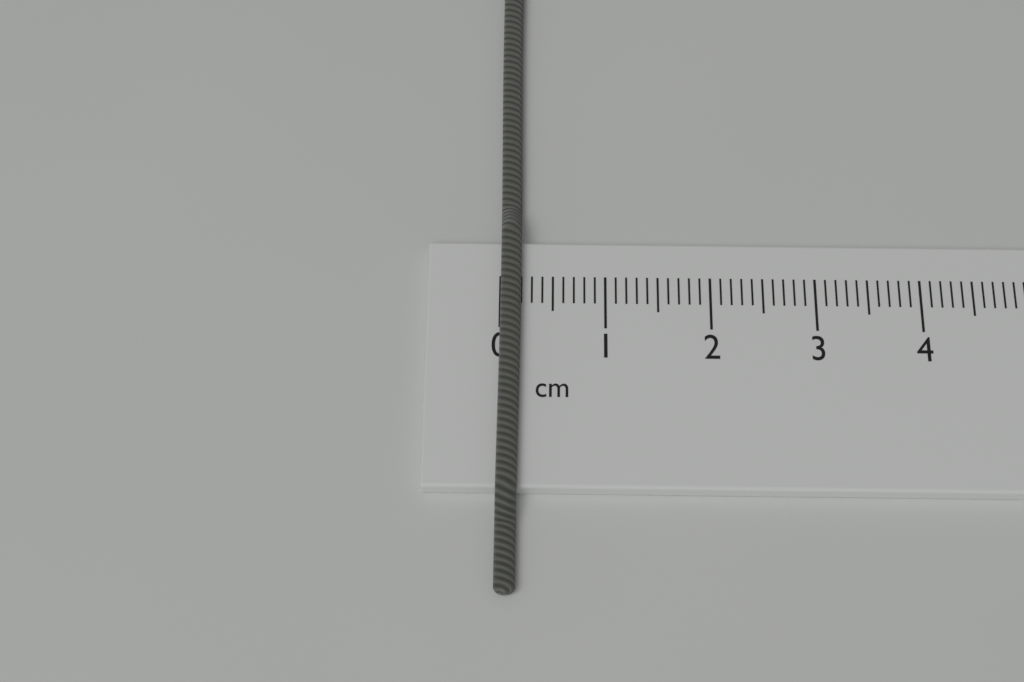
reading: 0.2 cm
